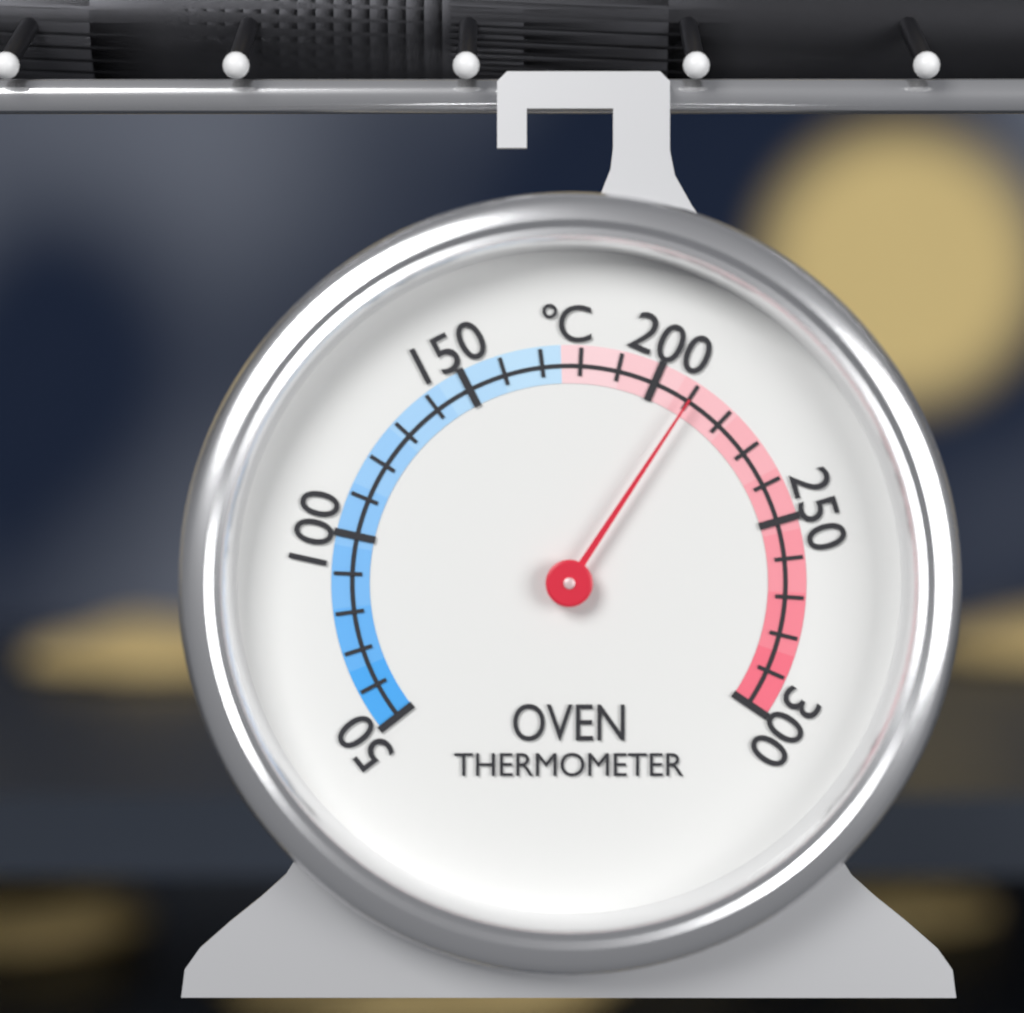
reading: 210 °C
